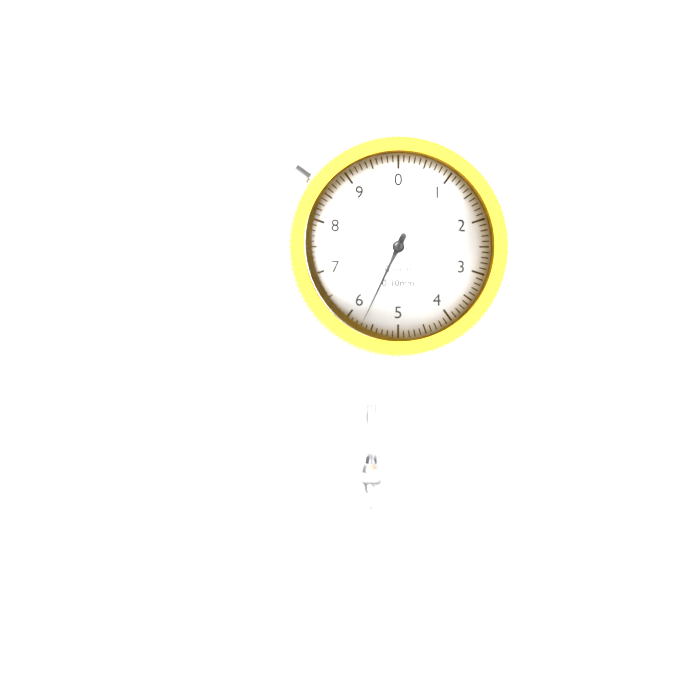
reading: 5.7 mm
